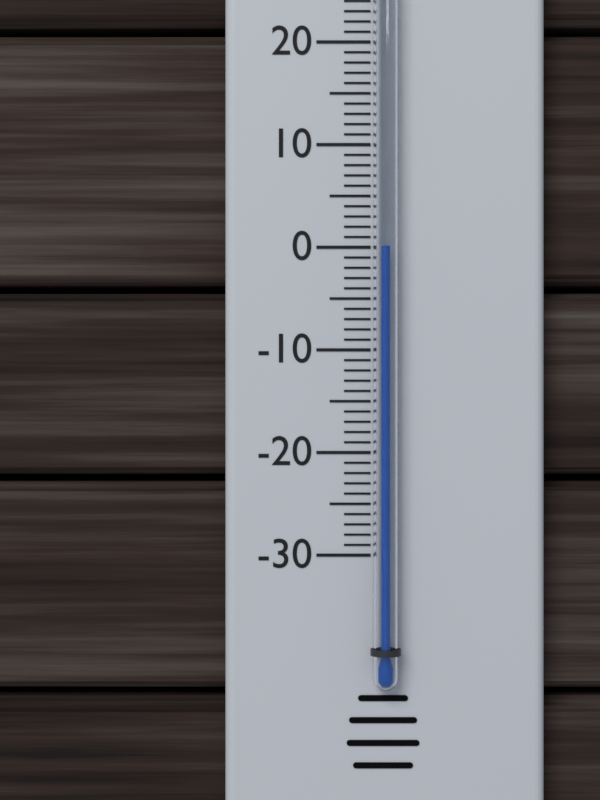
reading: 0 °C
